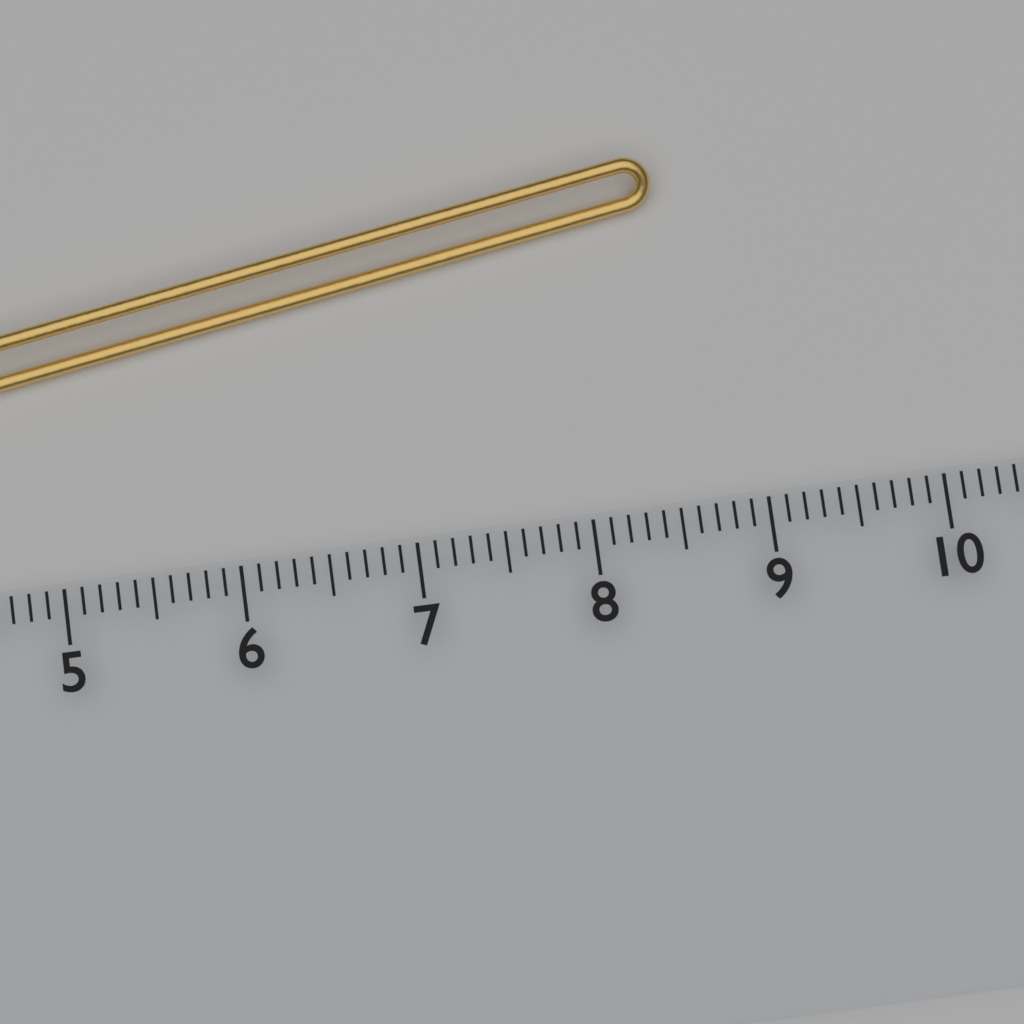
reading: 8.6 cm
